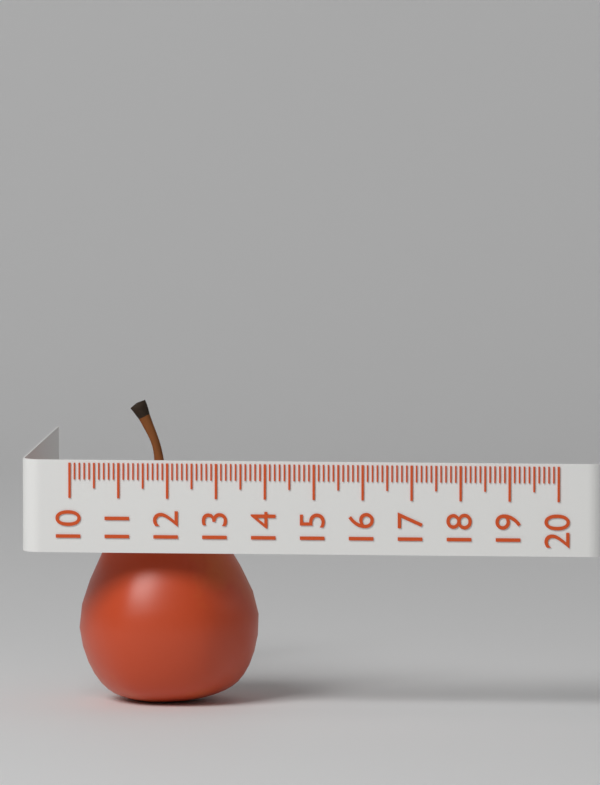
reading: 13.7 (no unit)
